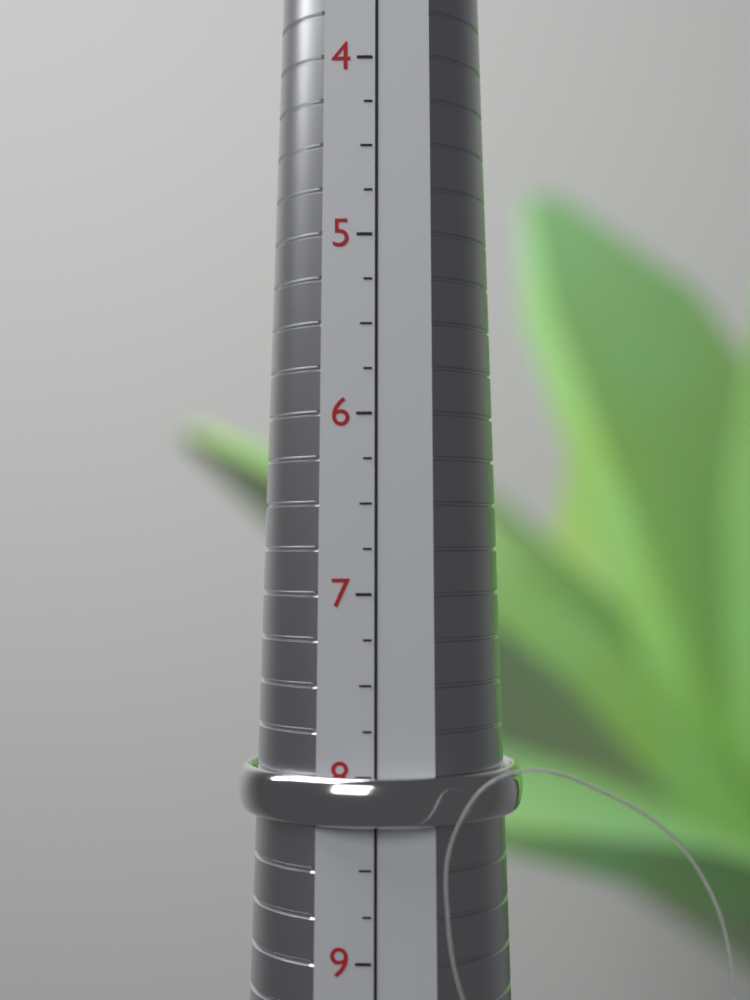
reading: 8.25 (no unit)
